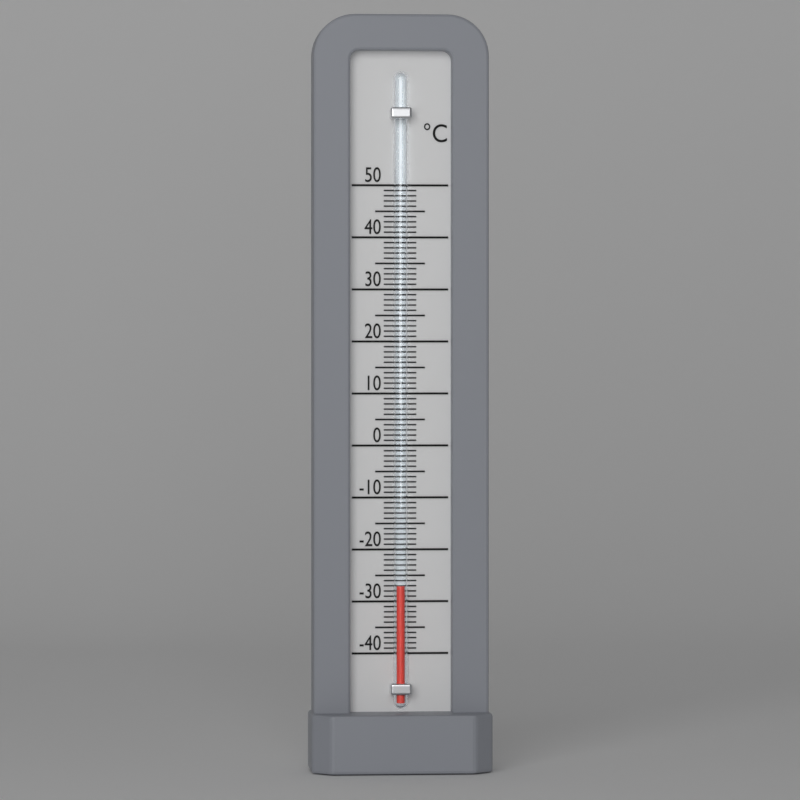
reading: -27 °C
